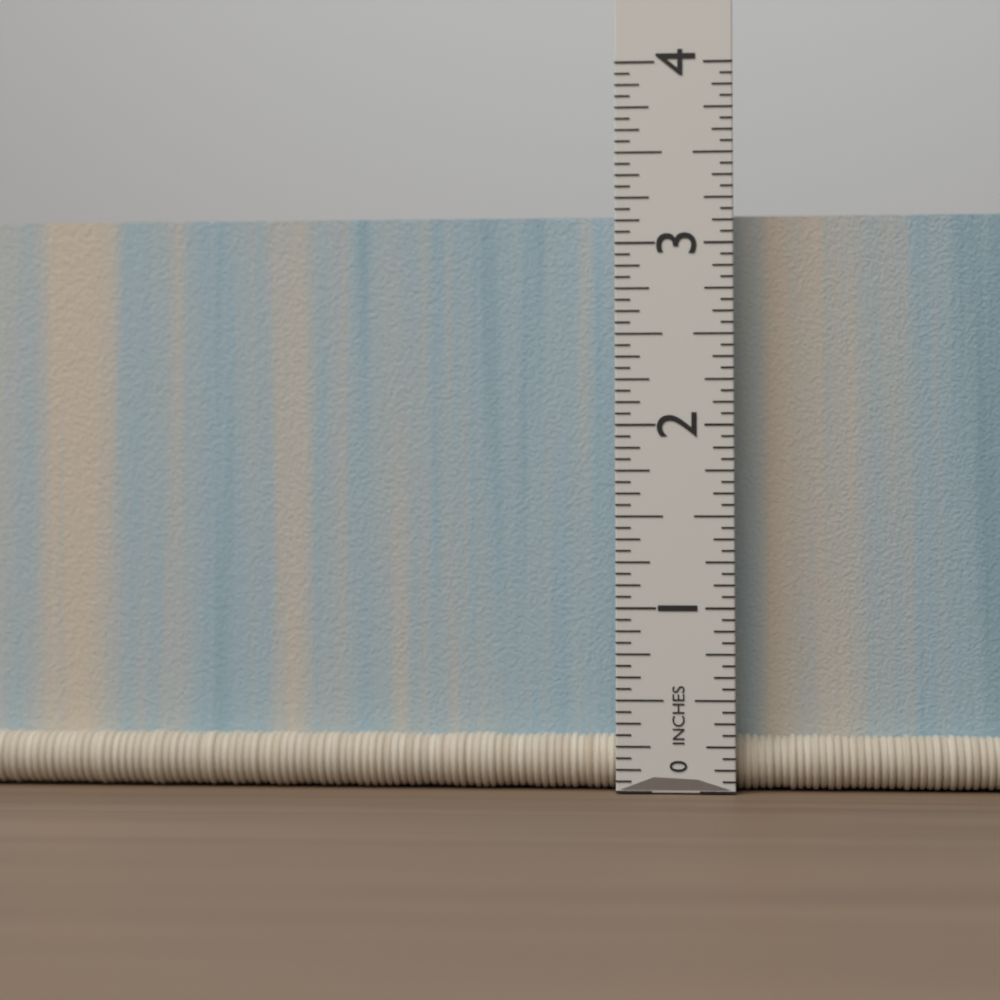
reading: 3.1875 in
